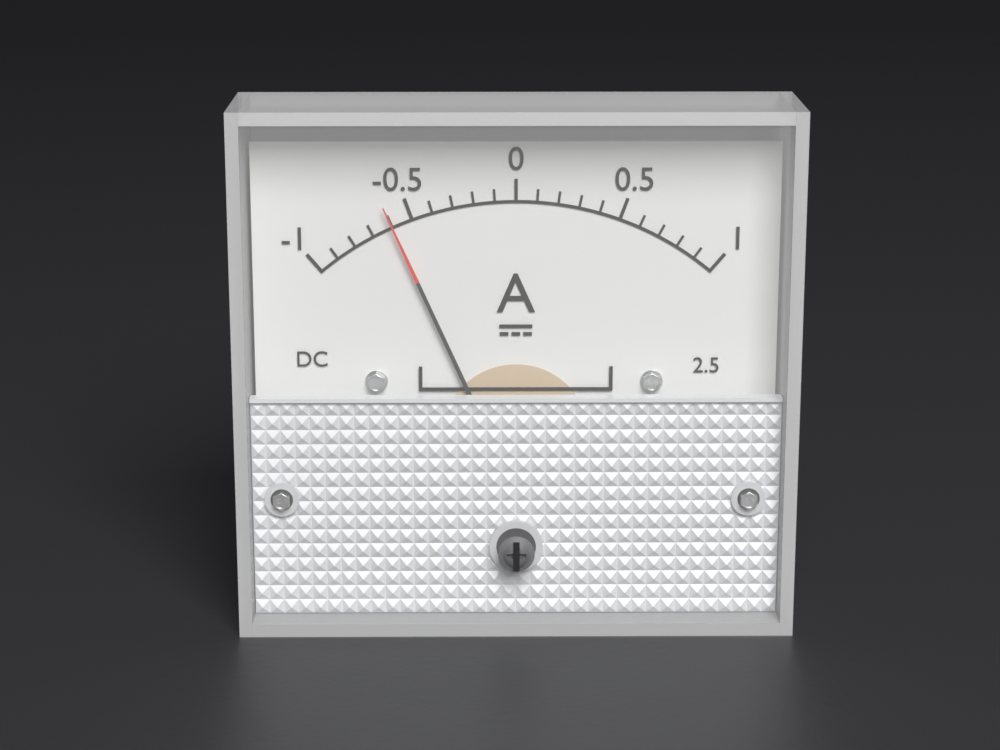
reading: -0.6 A
